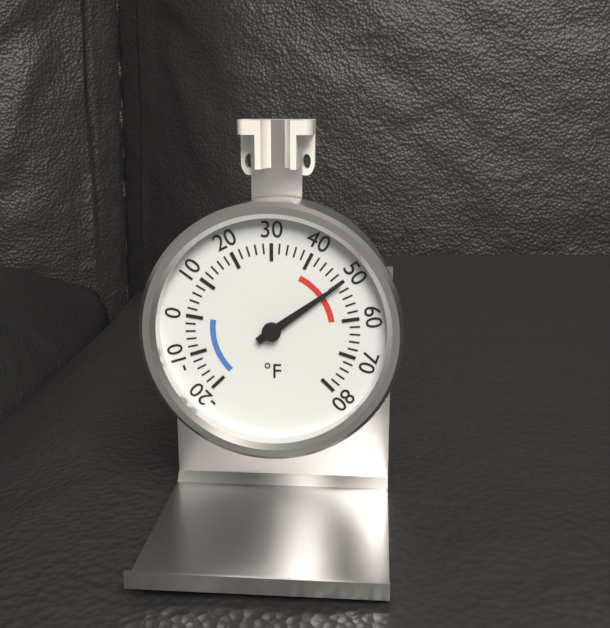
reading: 50 °F
